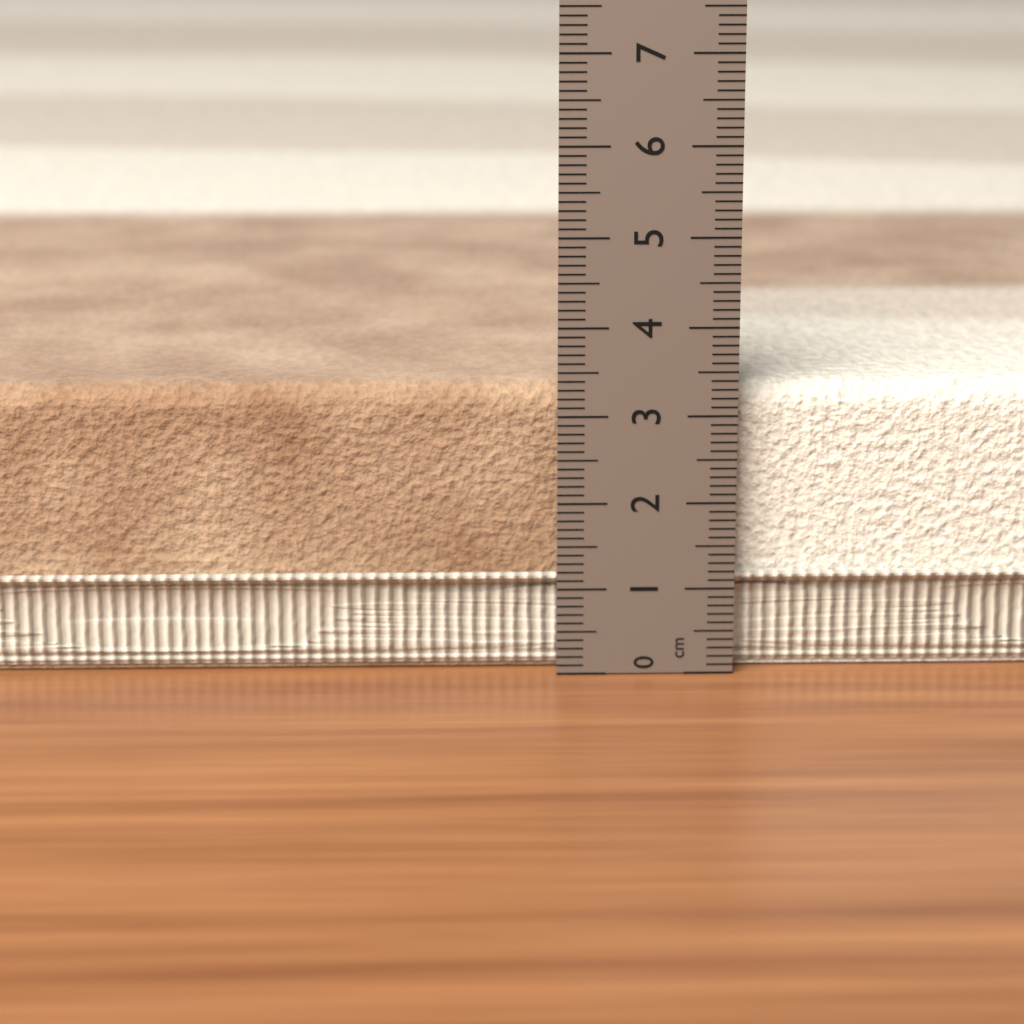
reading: 3.3 cm
